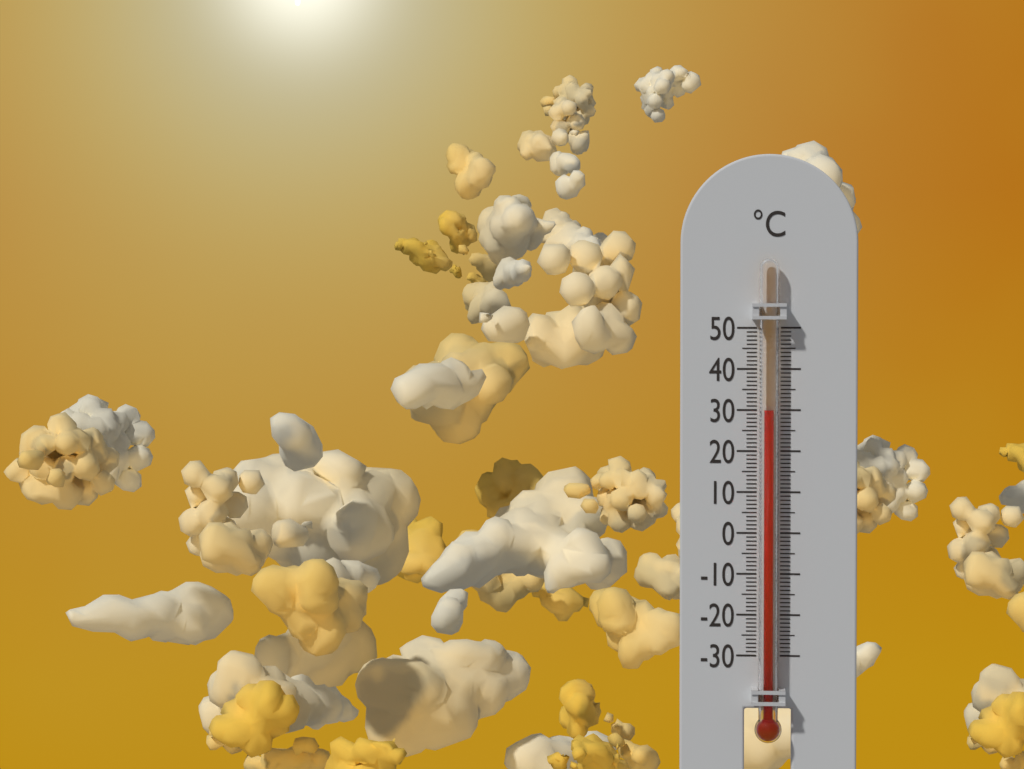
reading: 30 °C
